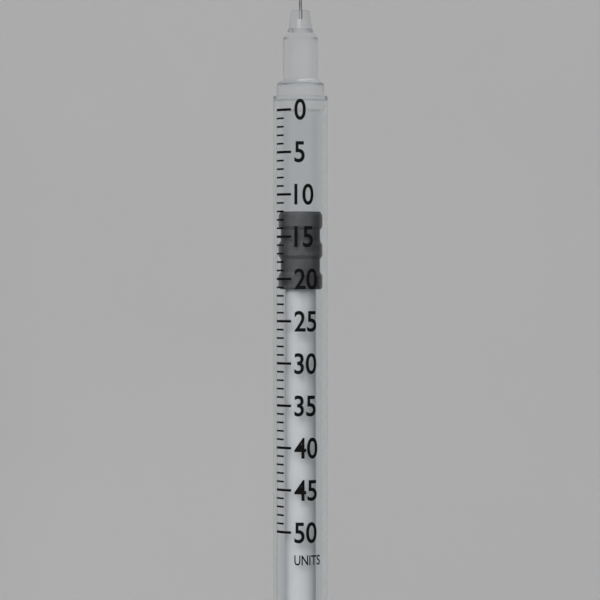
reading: 12 units
